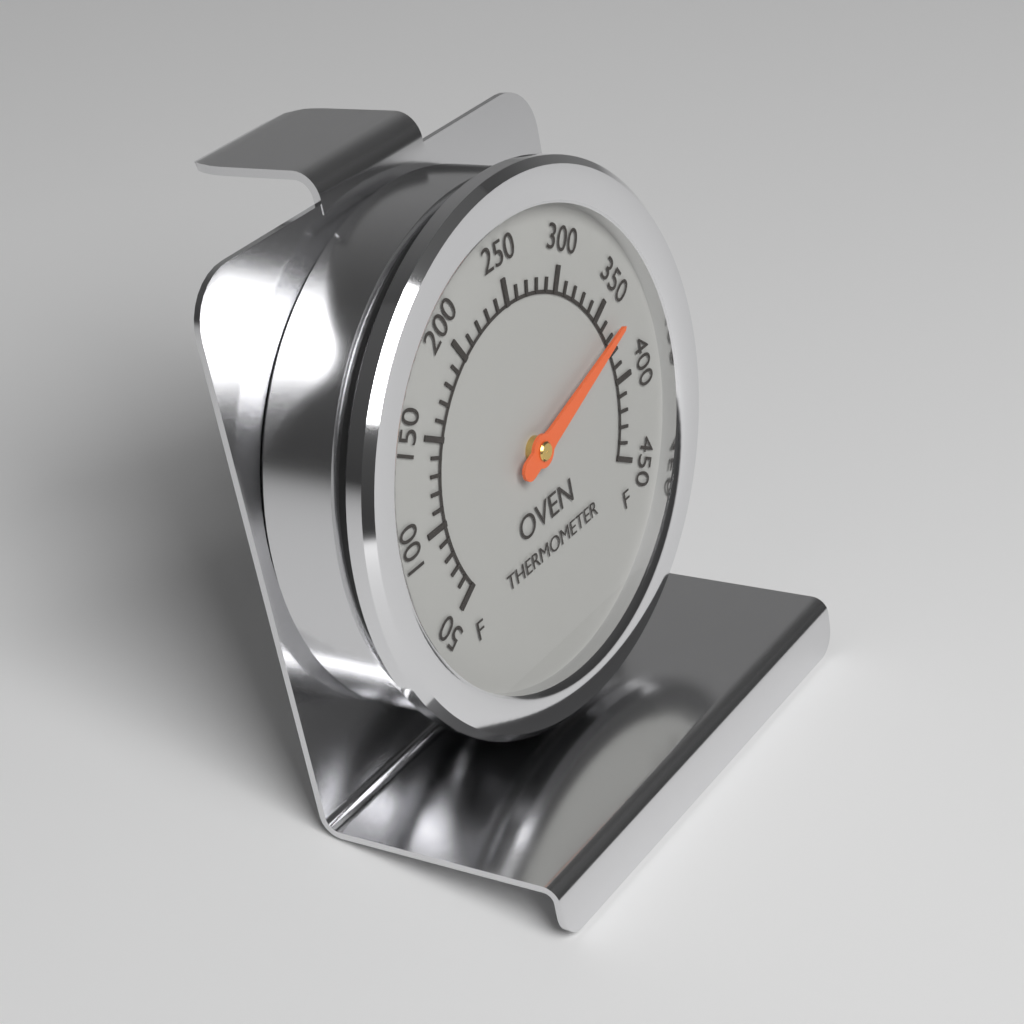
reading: 370 °F
